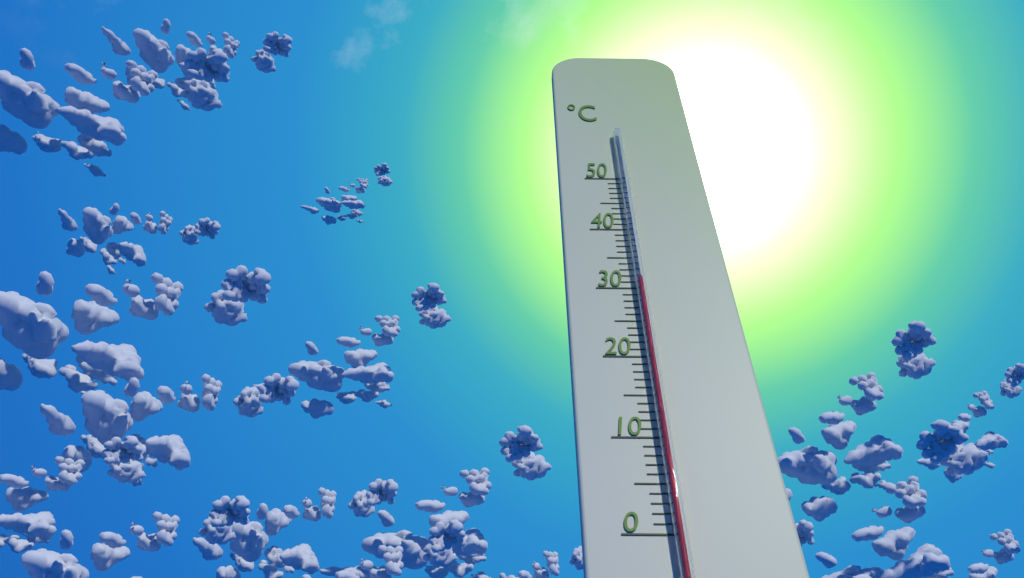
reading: 31 °C
